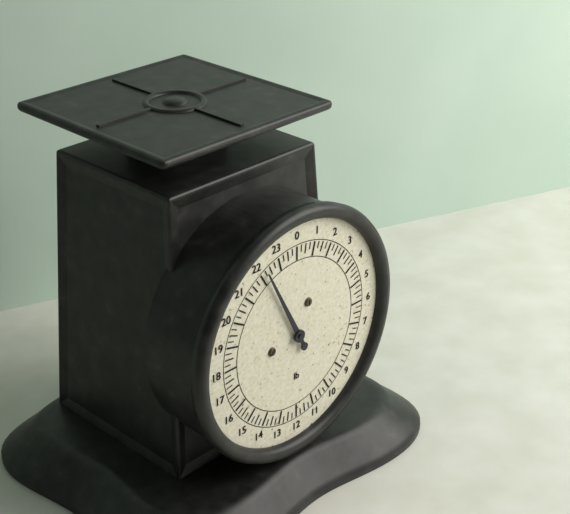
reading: 22.25 lb
